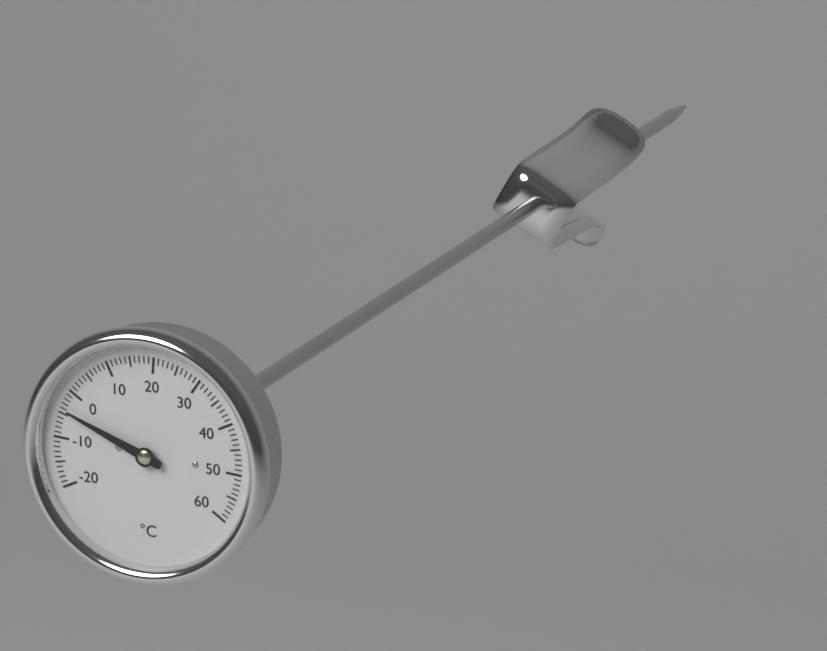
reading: -4 °C
